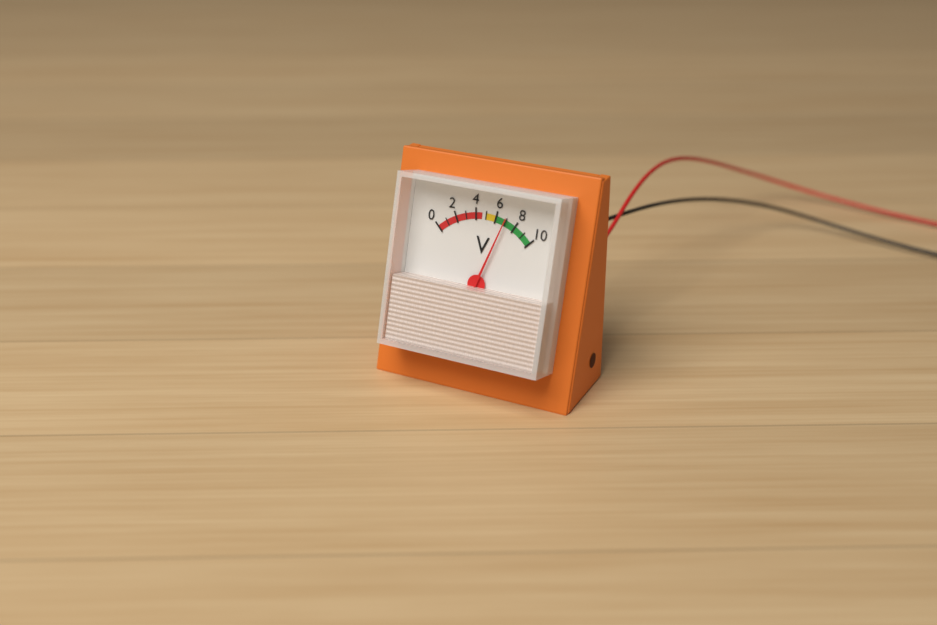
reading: 7 V
